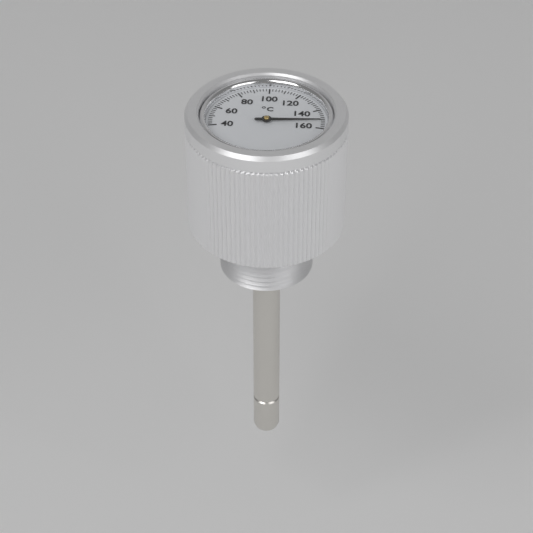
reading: 152 °C
